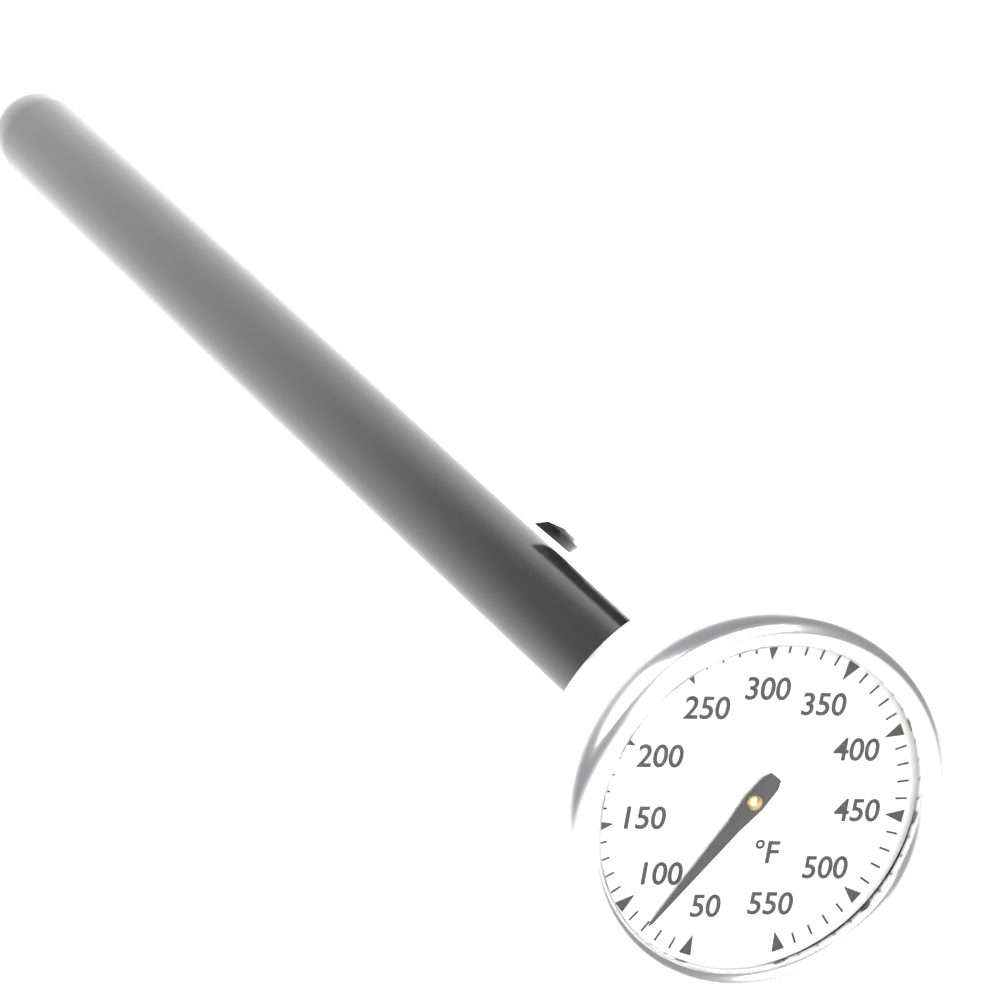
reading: 80 °F
